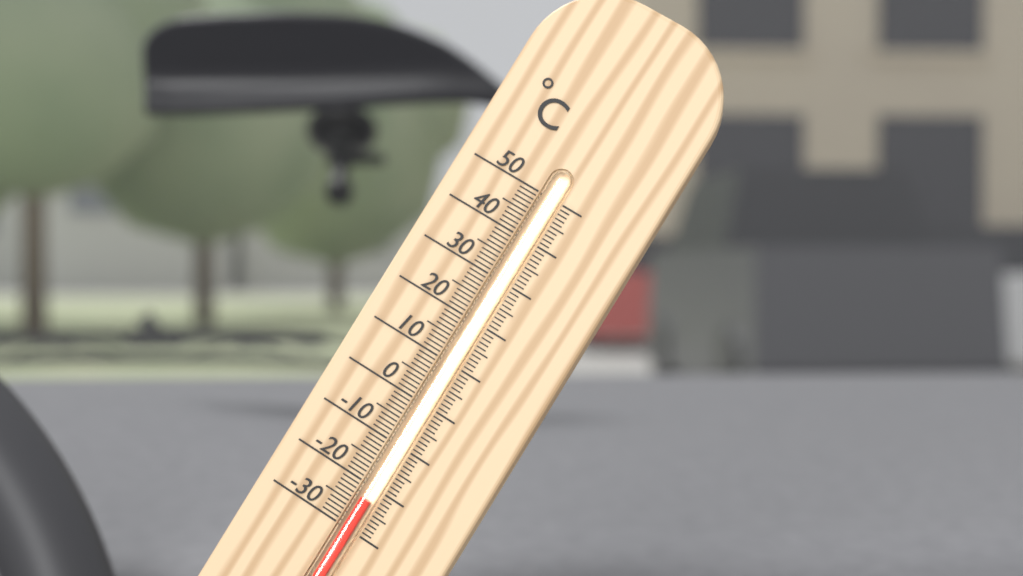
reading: -23 °C
